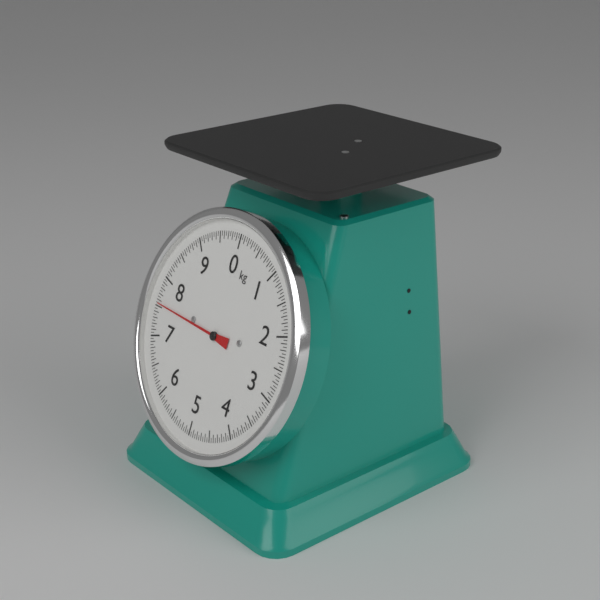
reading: 7.55 kg
